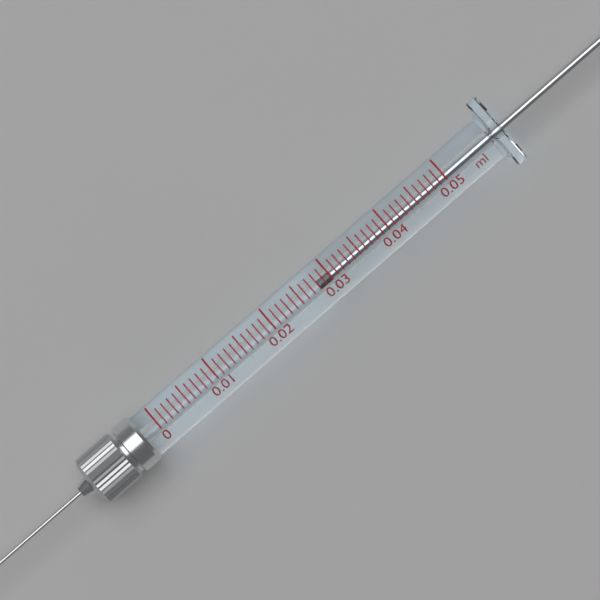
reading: 0.028 ml
